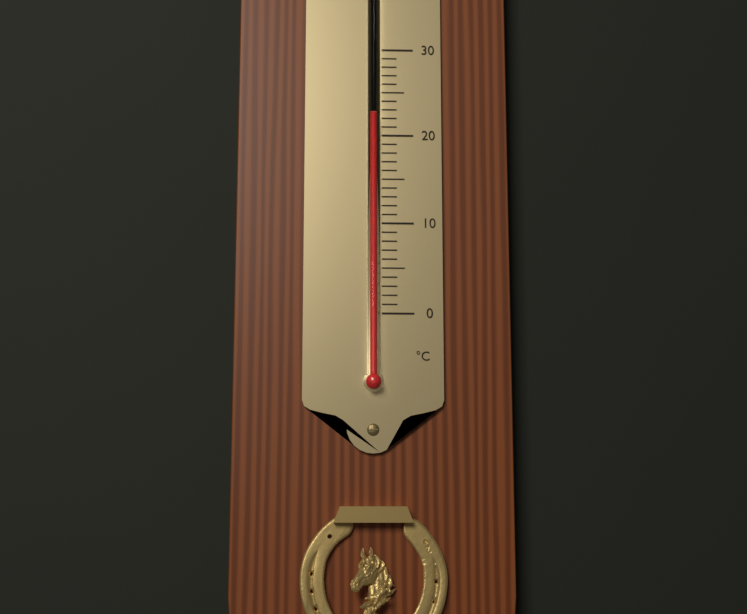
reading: 22 °C
